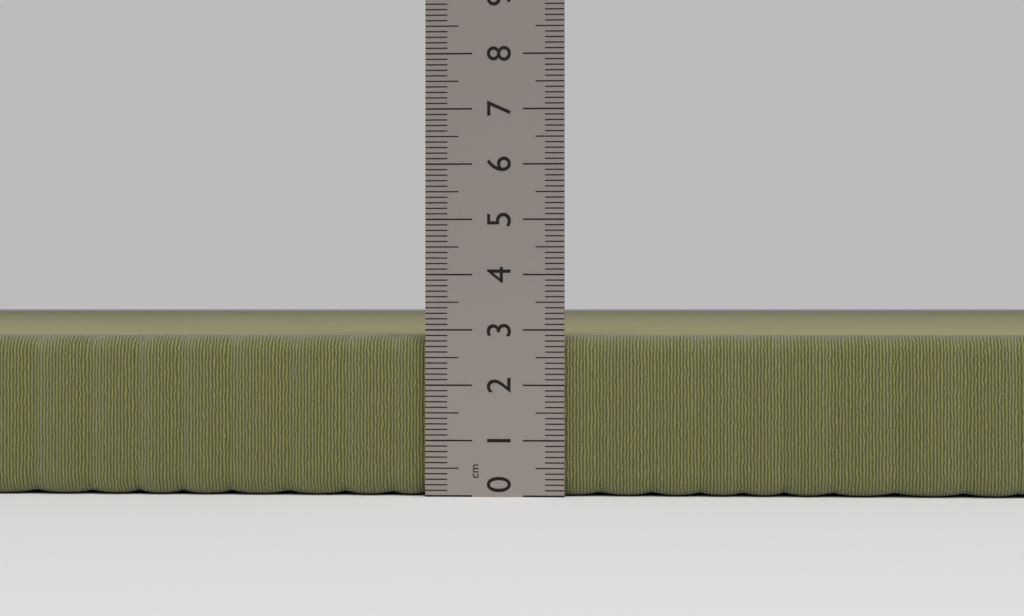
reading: 2.9 cm
